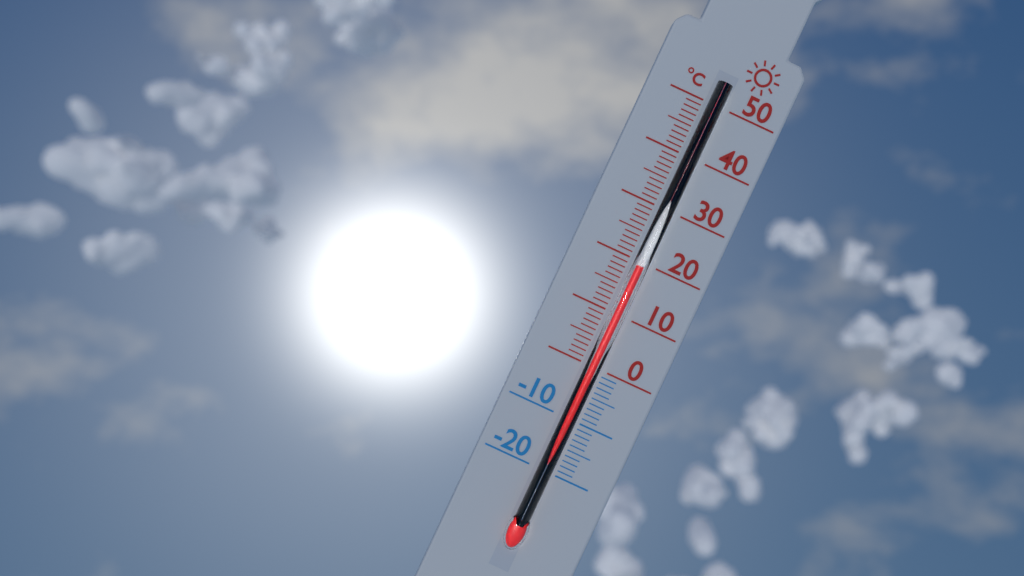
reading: 19 °C
